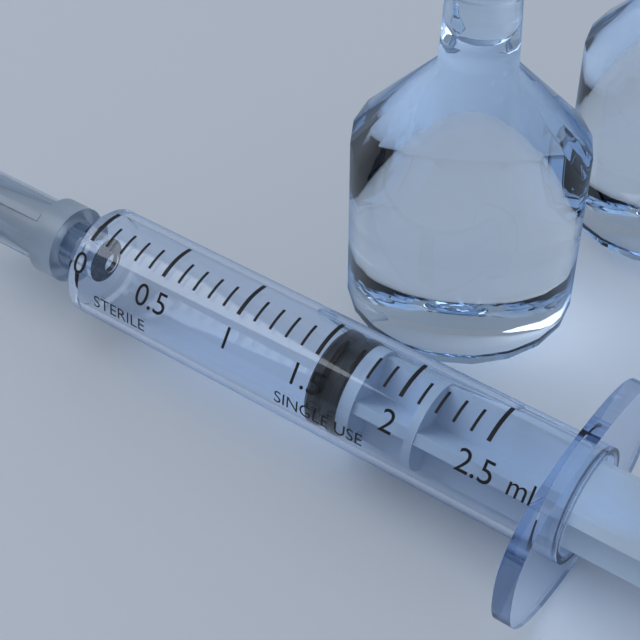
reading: 1.5 ml
